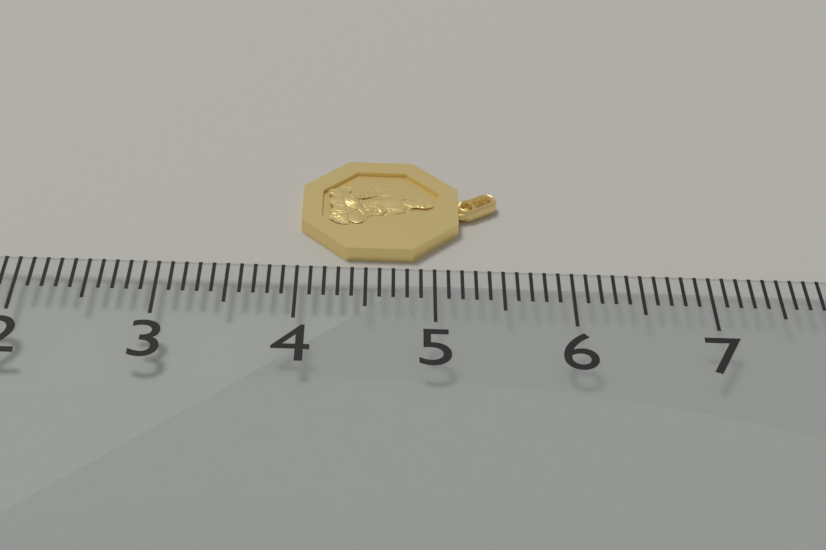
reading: 5.5 (no unit)
